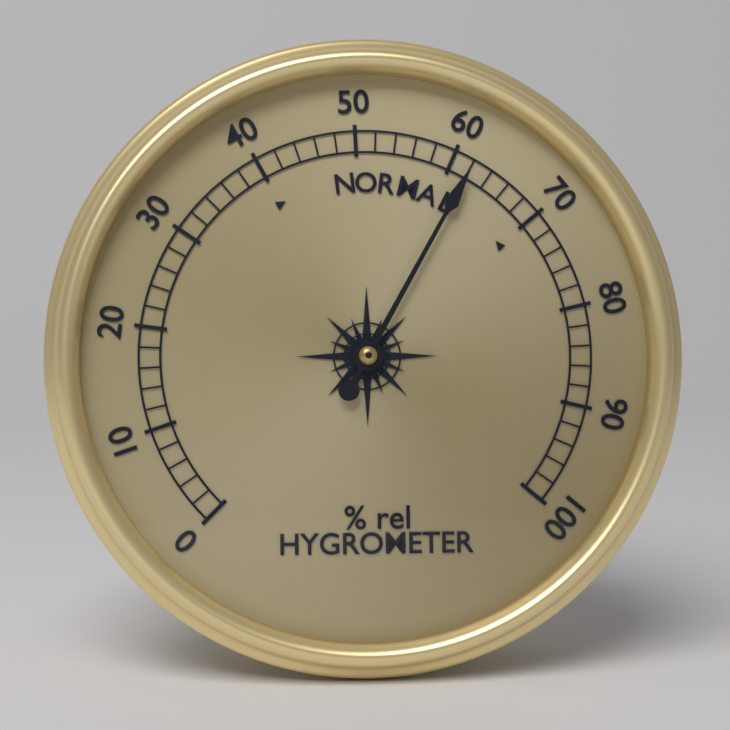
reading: 62 % rel
